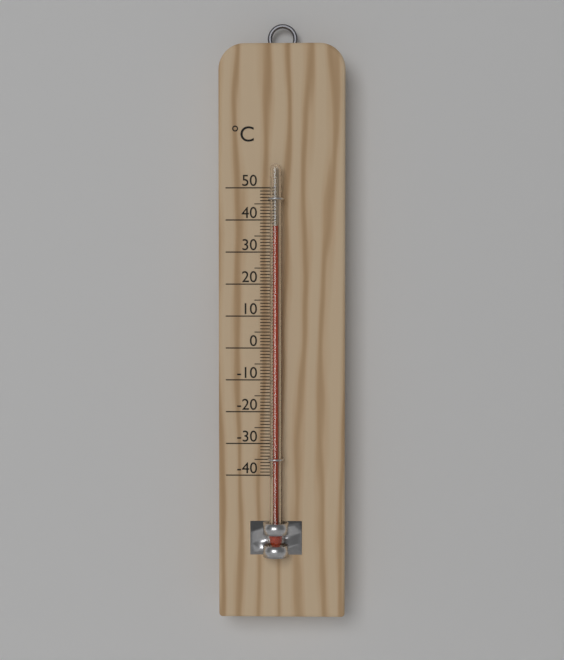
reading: 38 °C
